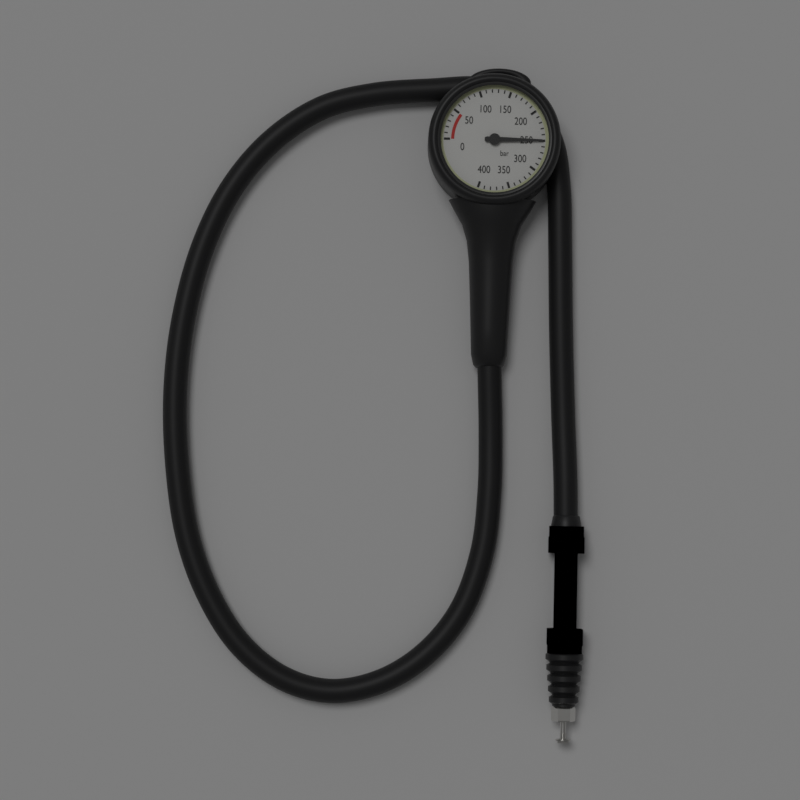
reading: 250 bar
